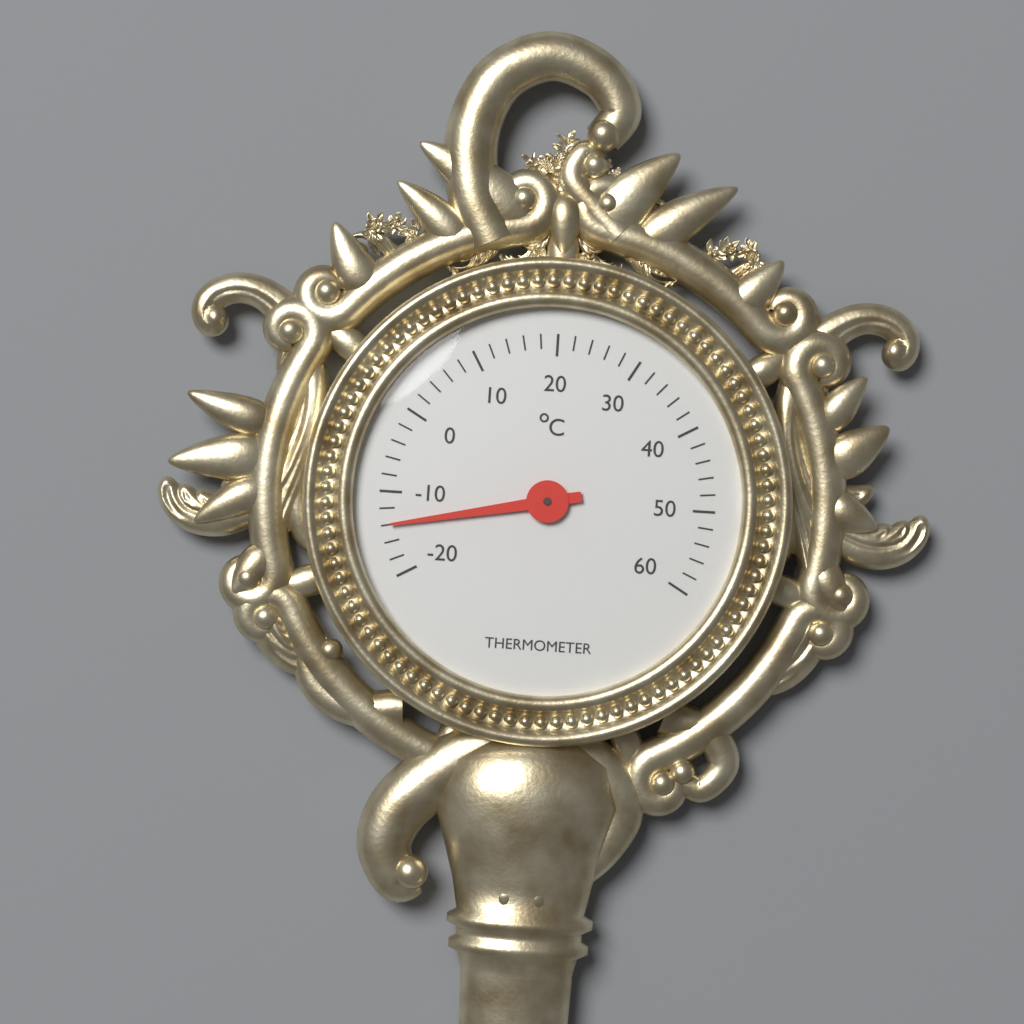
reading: -14 °C
